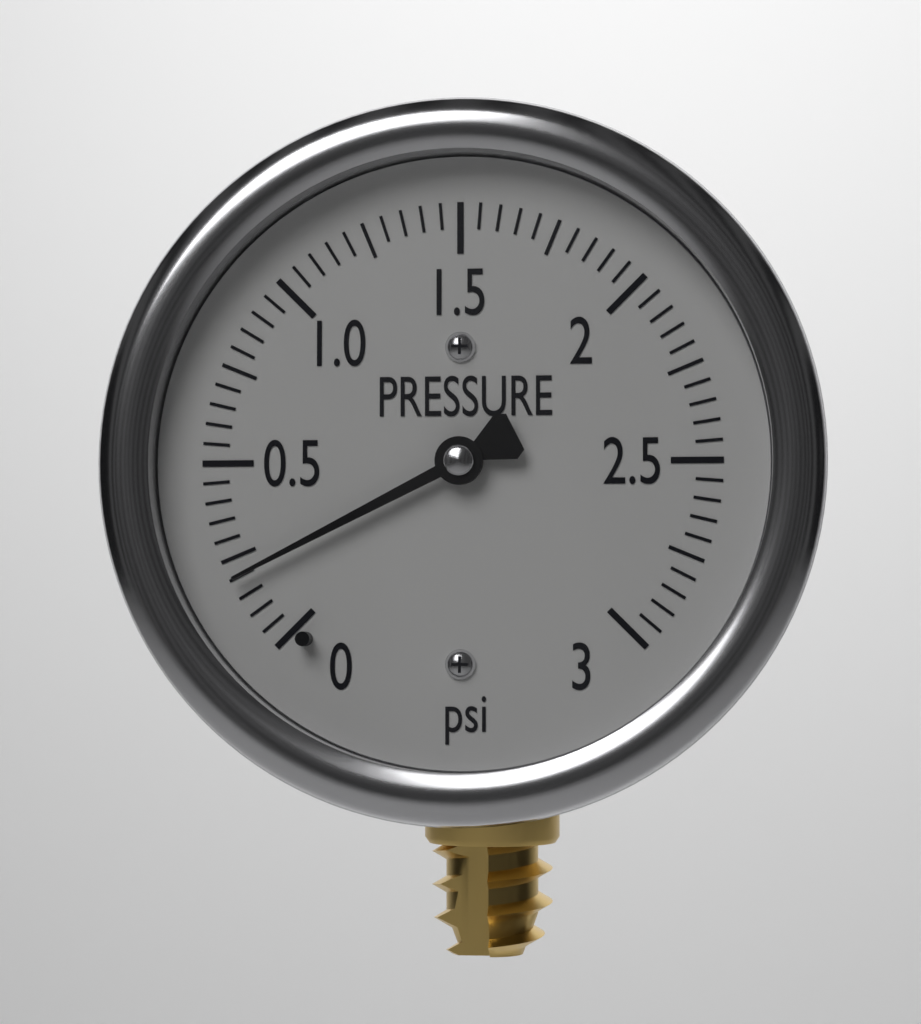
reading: 0.20 psi
